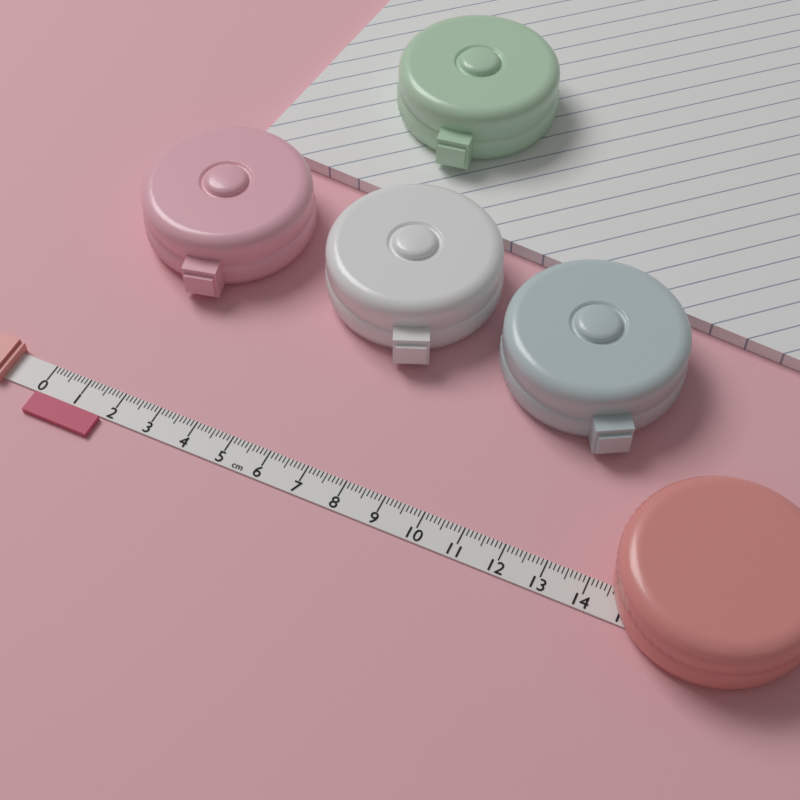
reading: 1.8 cm
